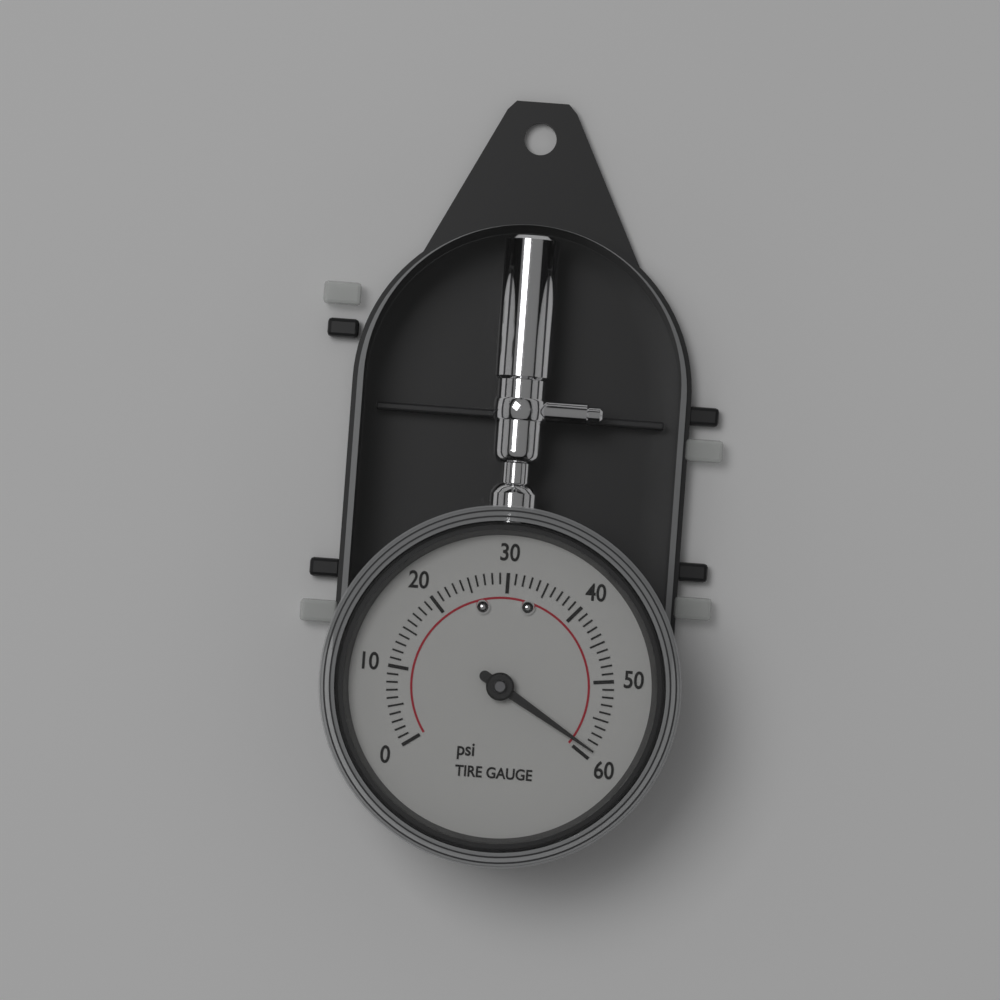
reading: 59 psi
